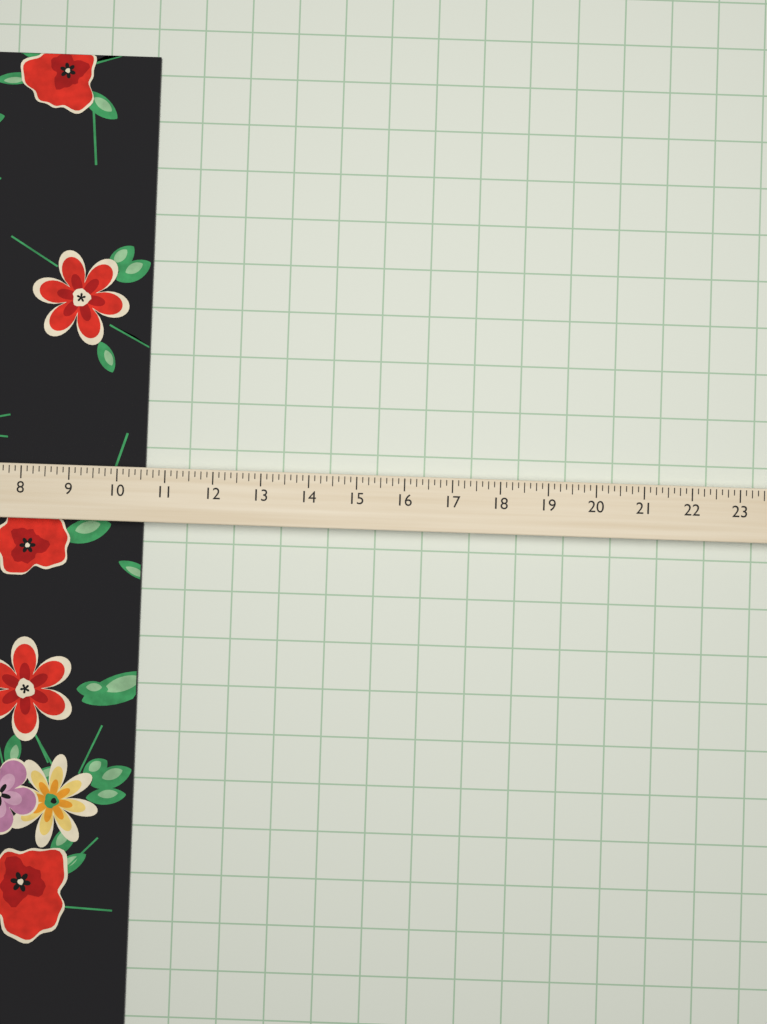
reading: 10.500 (no unit)
